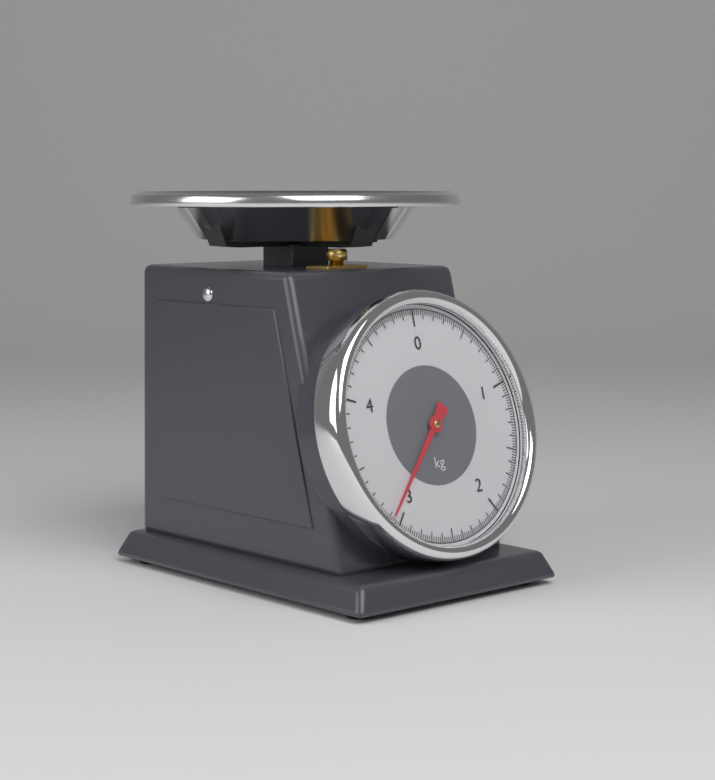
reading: 3.08 kg
